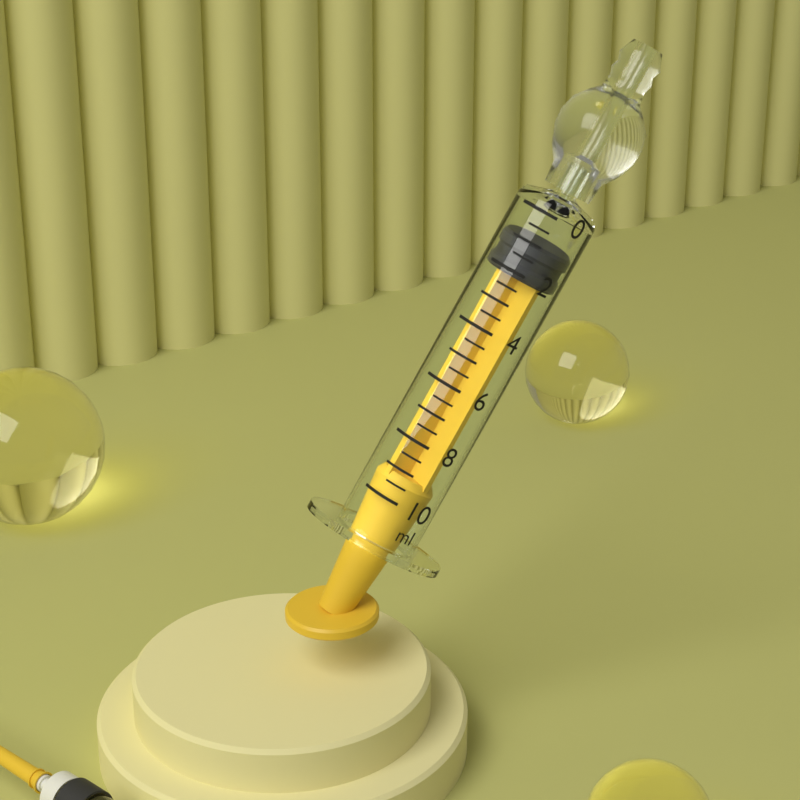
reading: 1.0 ml
